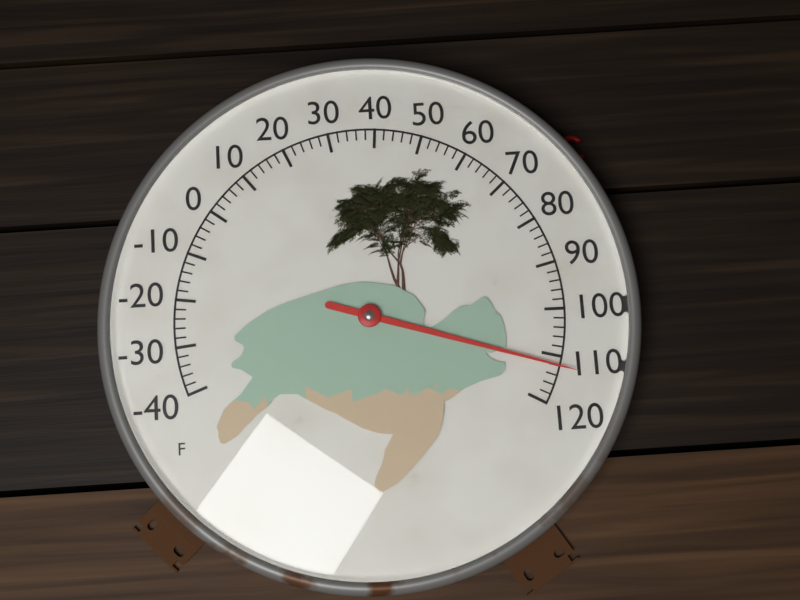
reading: 112 °F
